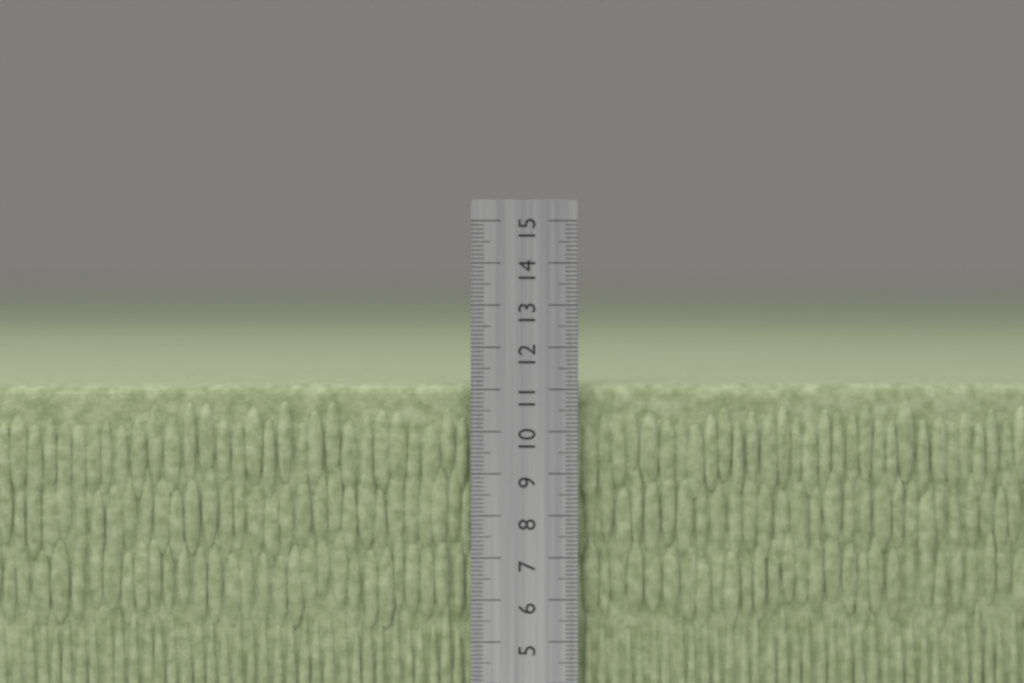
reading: 11.1 cm
